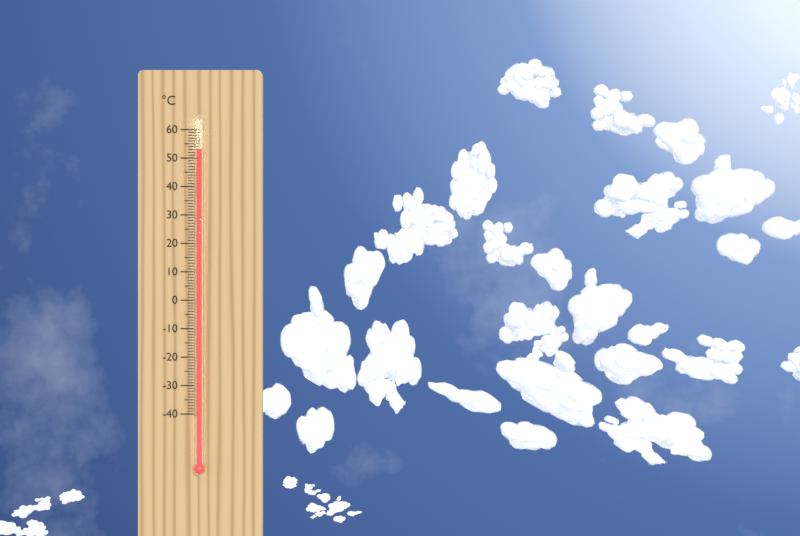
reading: 53 °C
